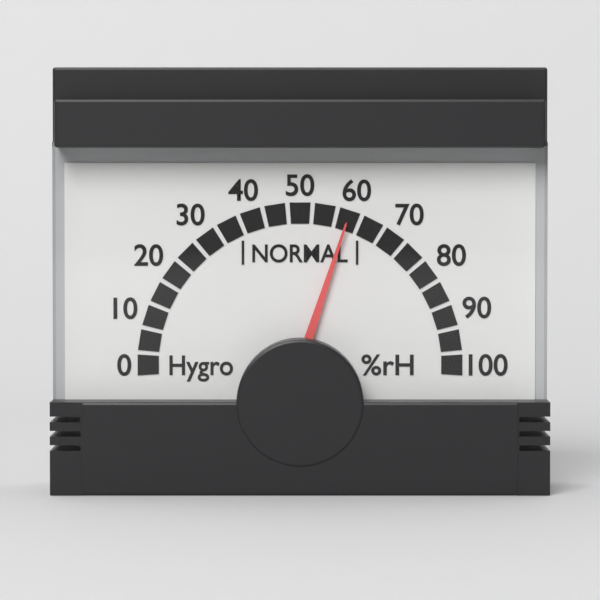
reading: 60 %rH
